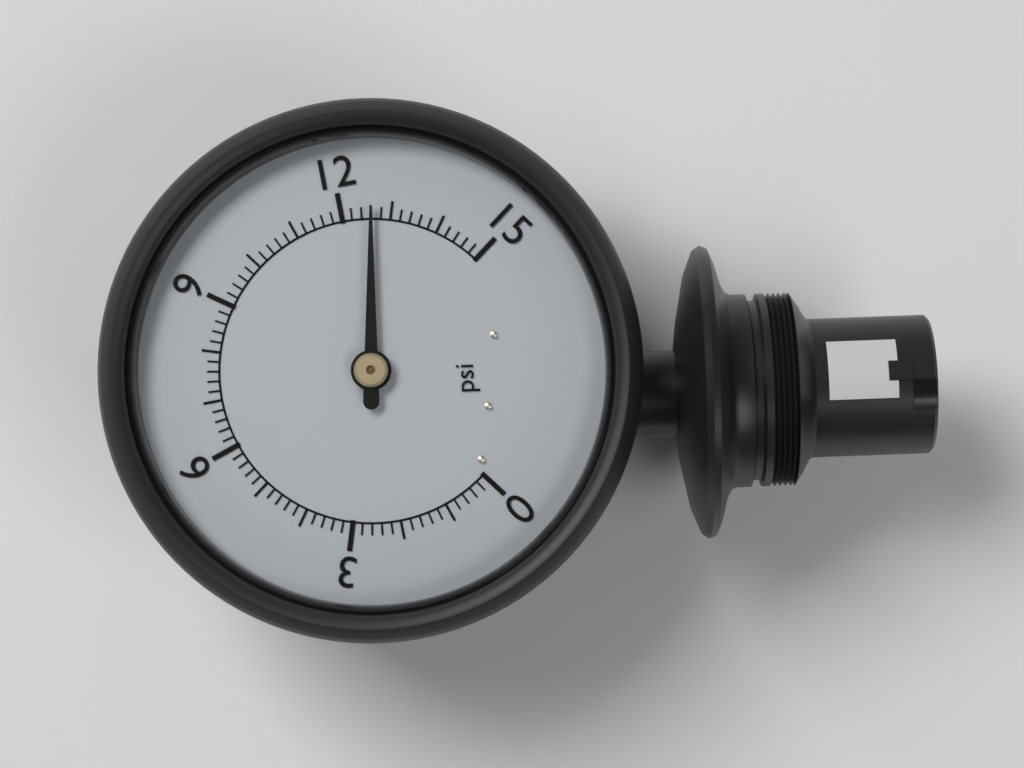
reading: 12.6 psi
